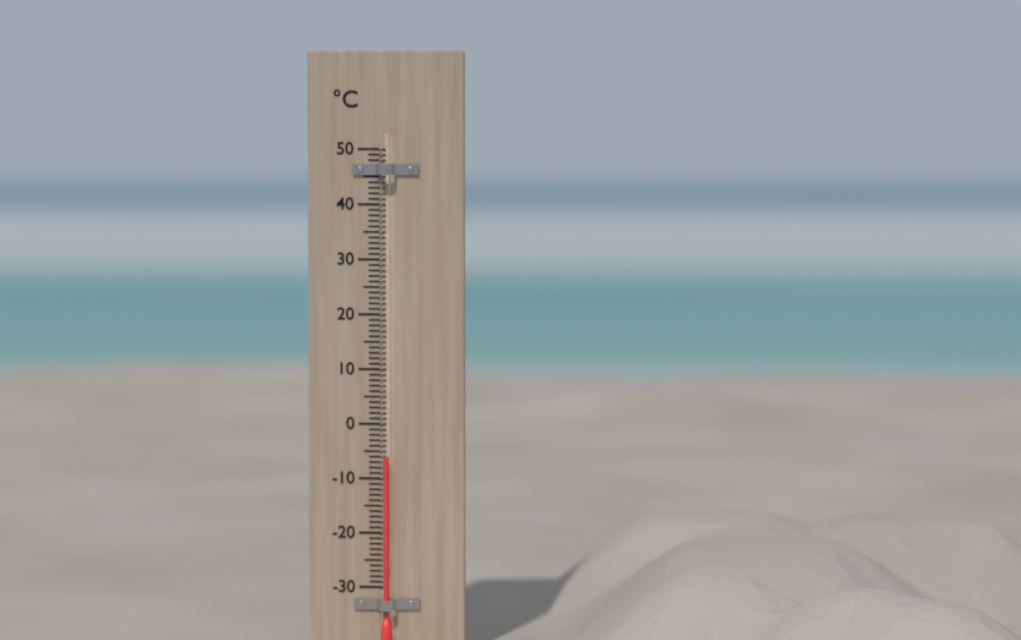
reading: -6 °C
